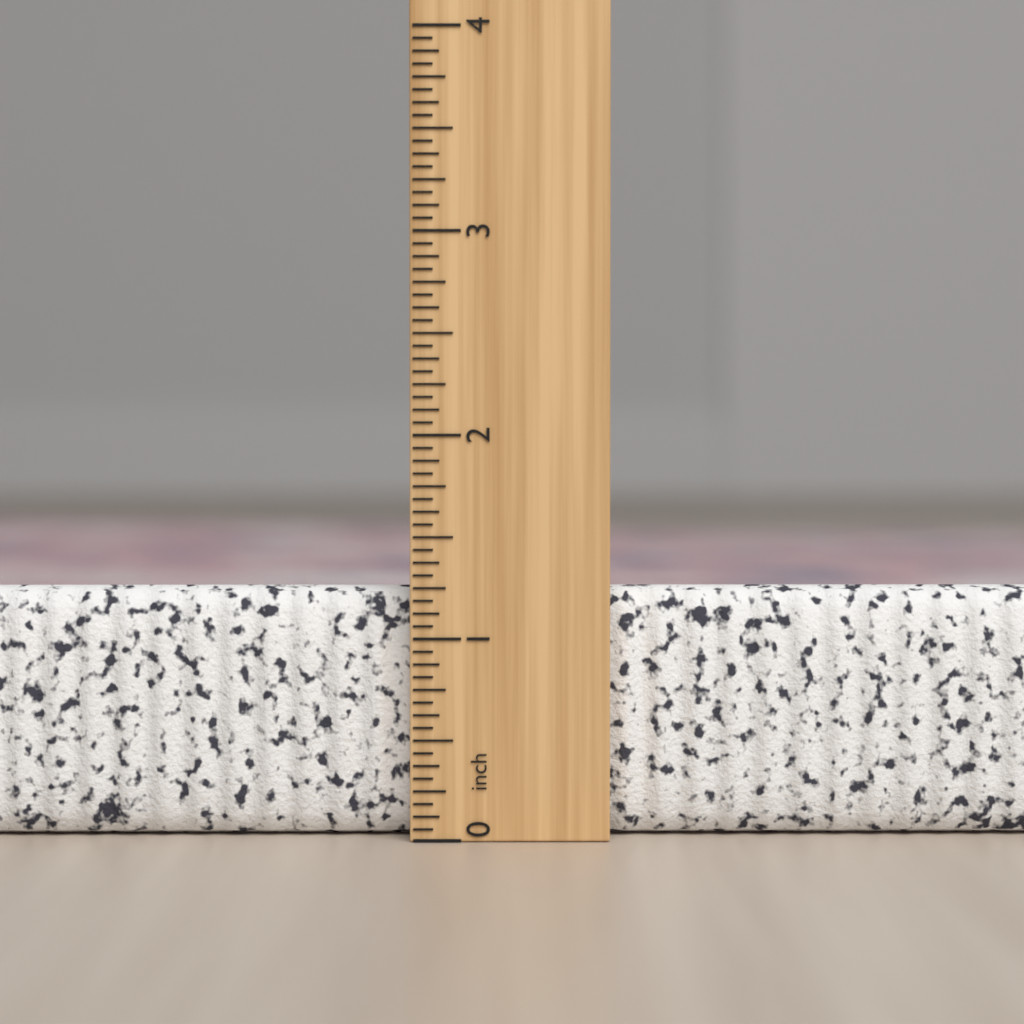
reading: 1.2500 inch
